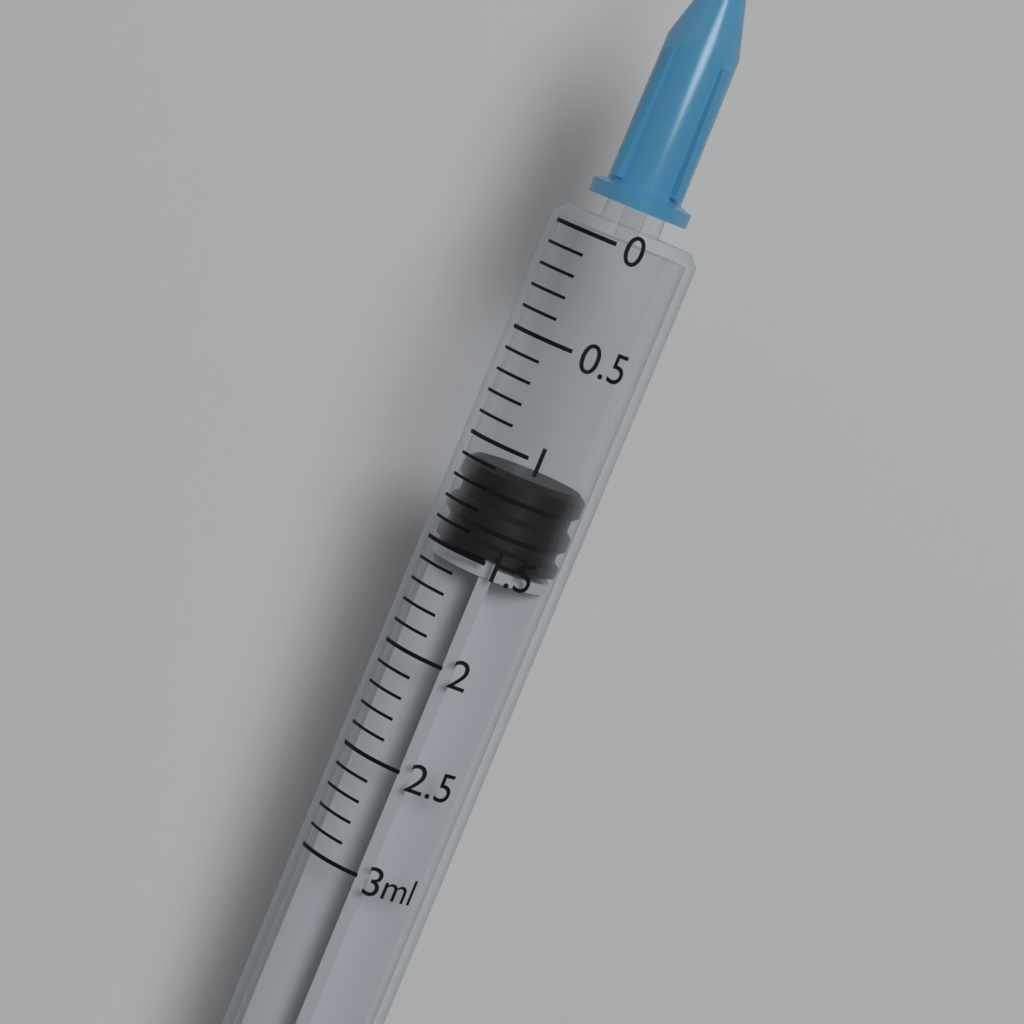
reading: 1.1 ml
